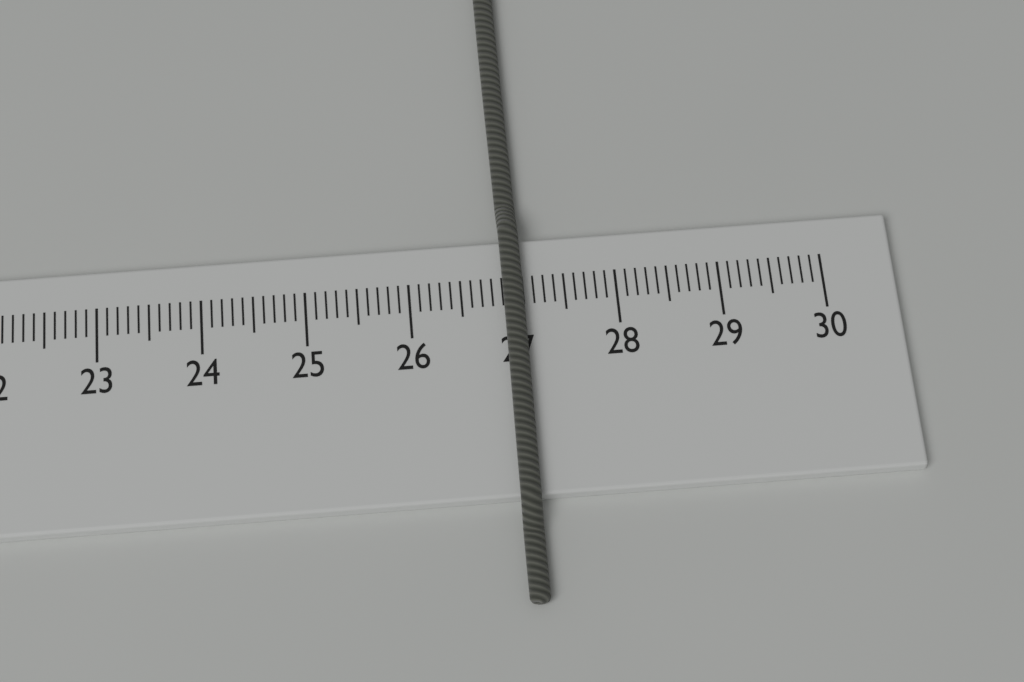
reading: 27.1 cm
